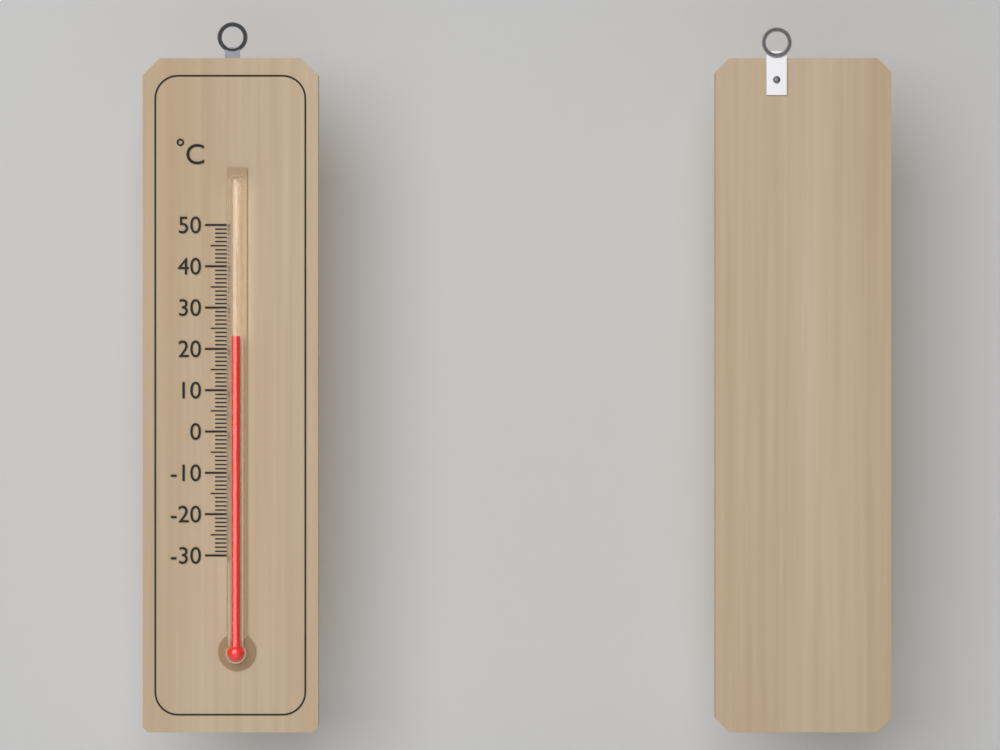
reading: 23 °C
